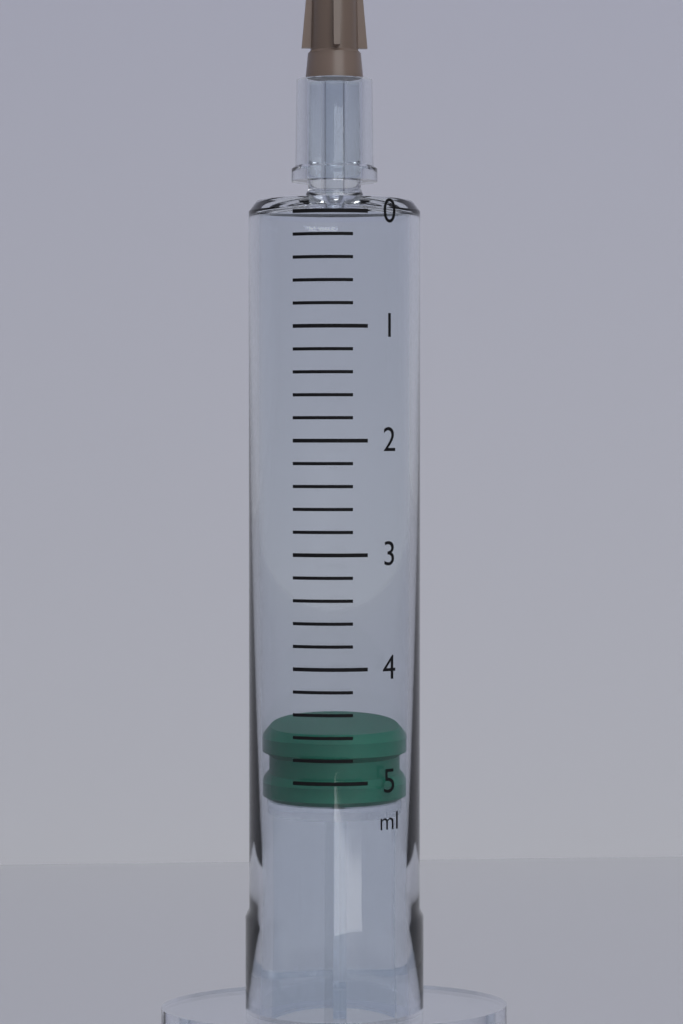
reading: 4.6 ml
